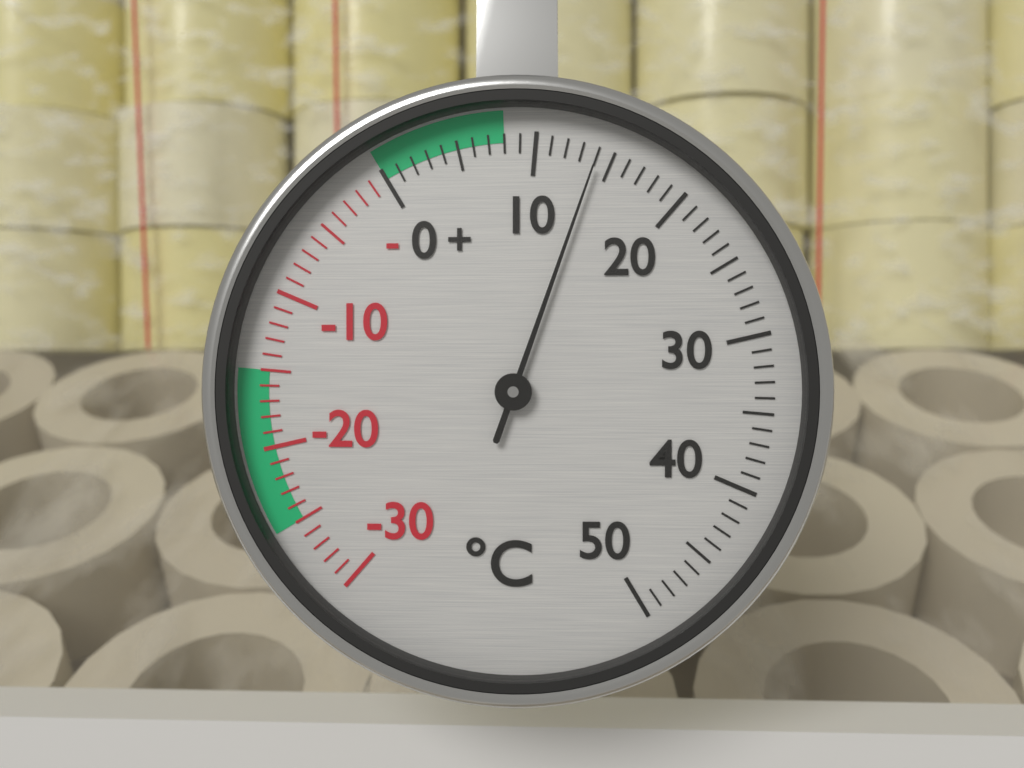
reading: 14 °C
